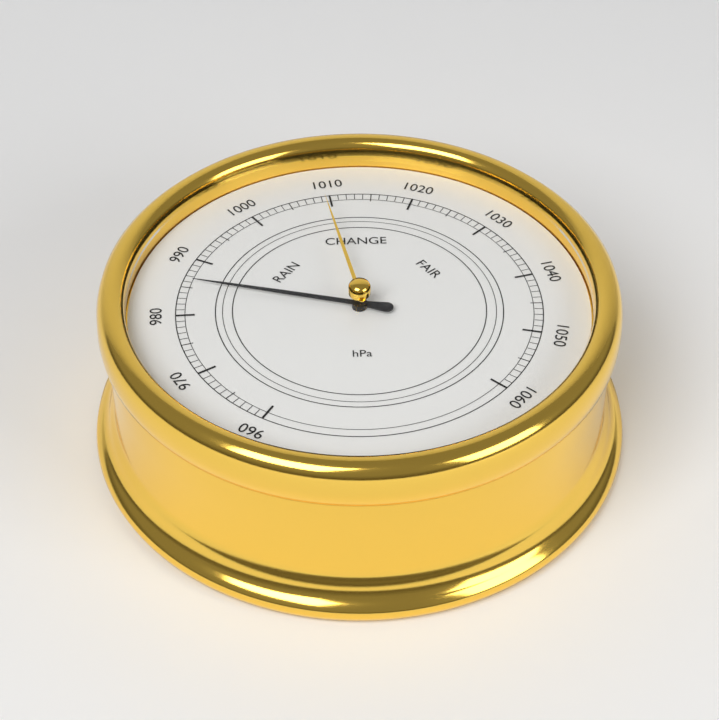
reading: 986 hPa
